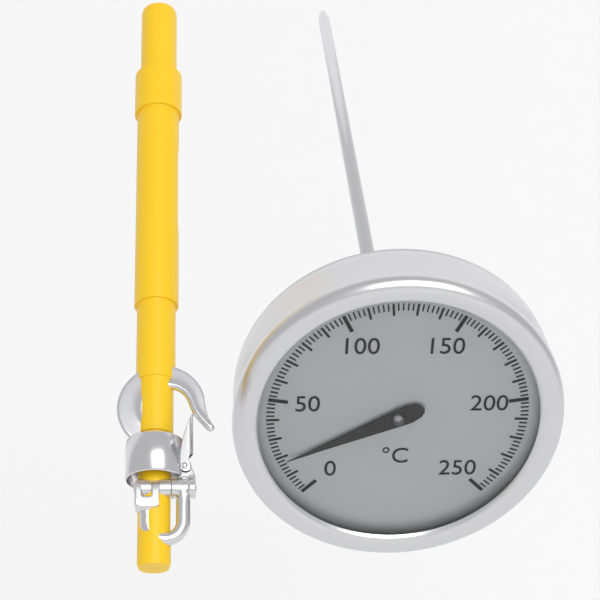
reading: 18 °C
